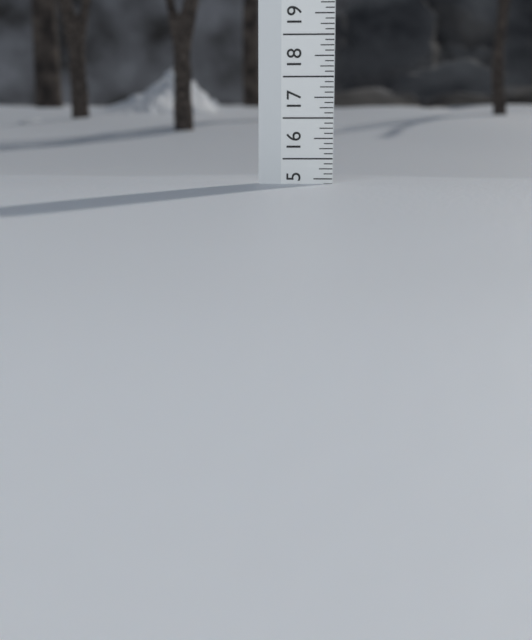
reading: 15.375 (no unit)
